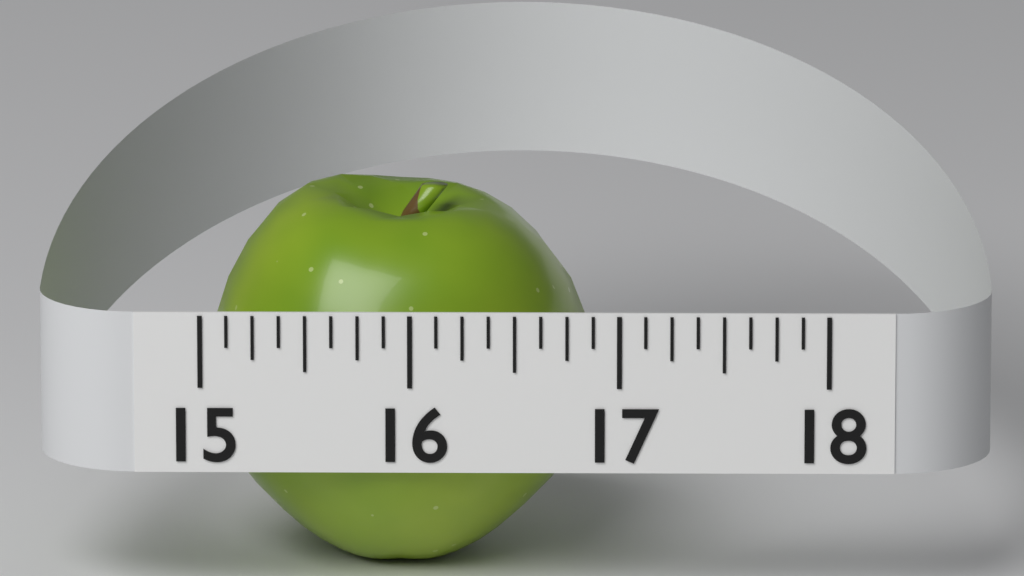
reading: 16.875 (no unit)
